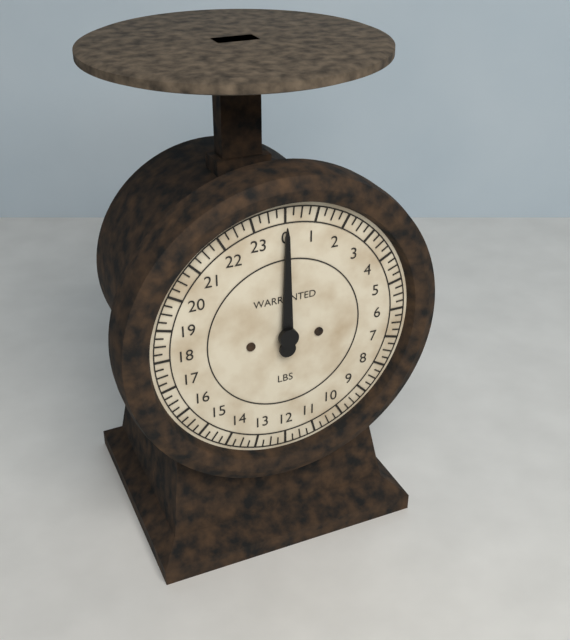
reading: 0.00 lb
